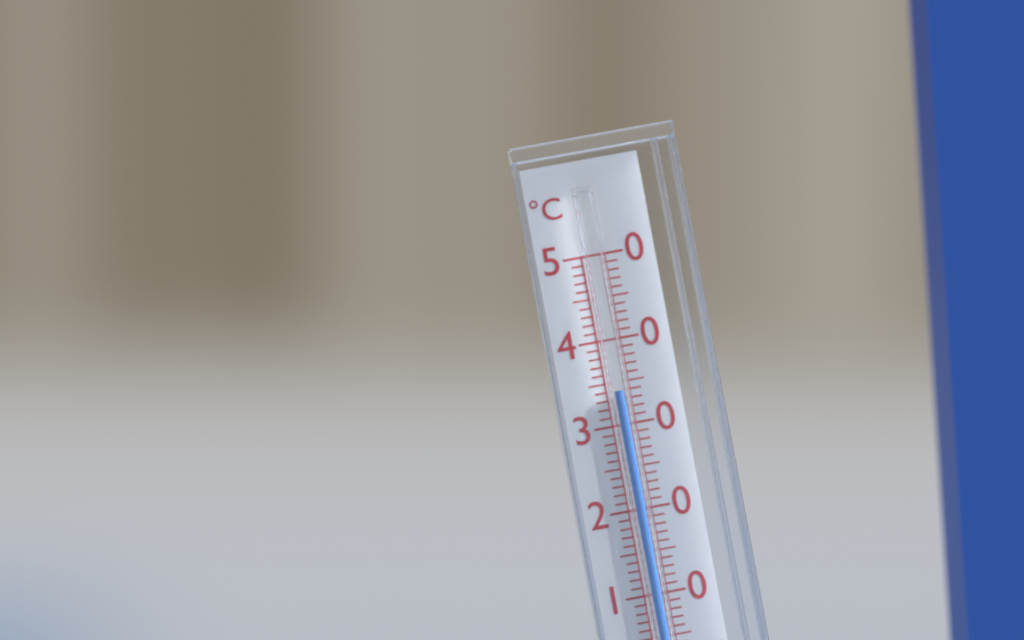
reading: 34 °C
